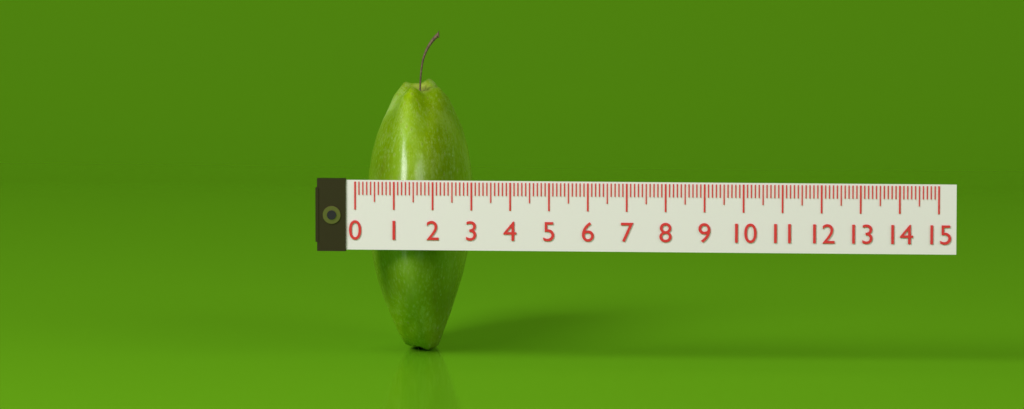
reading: 2.7 (no unit)
